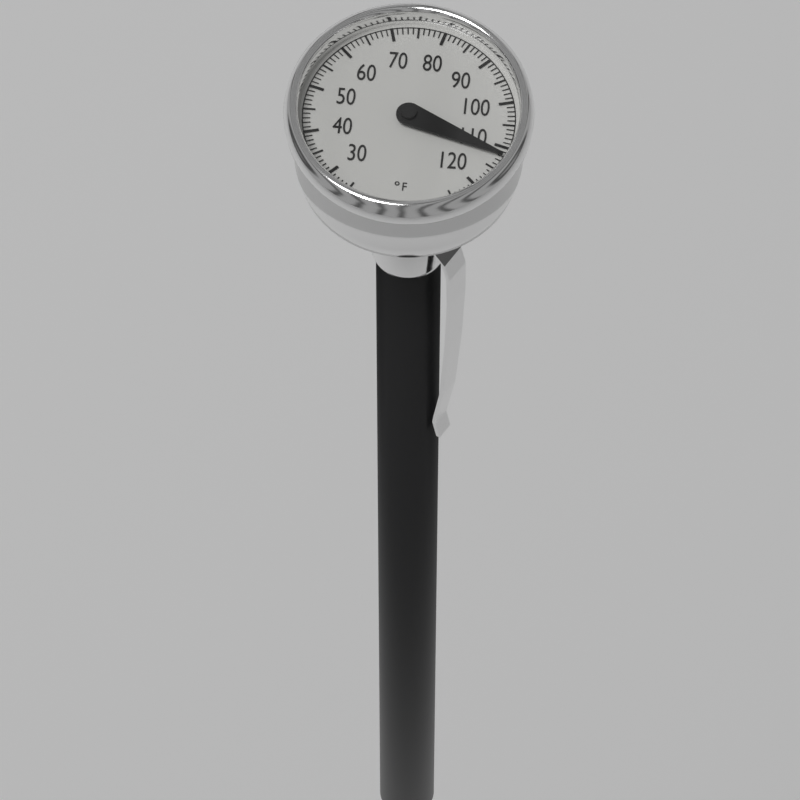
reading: 112 °F
